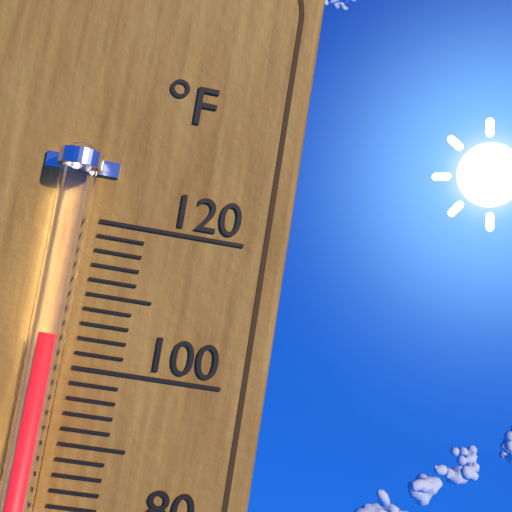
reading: 104 °F
